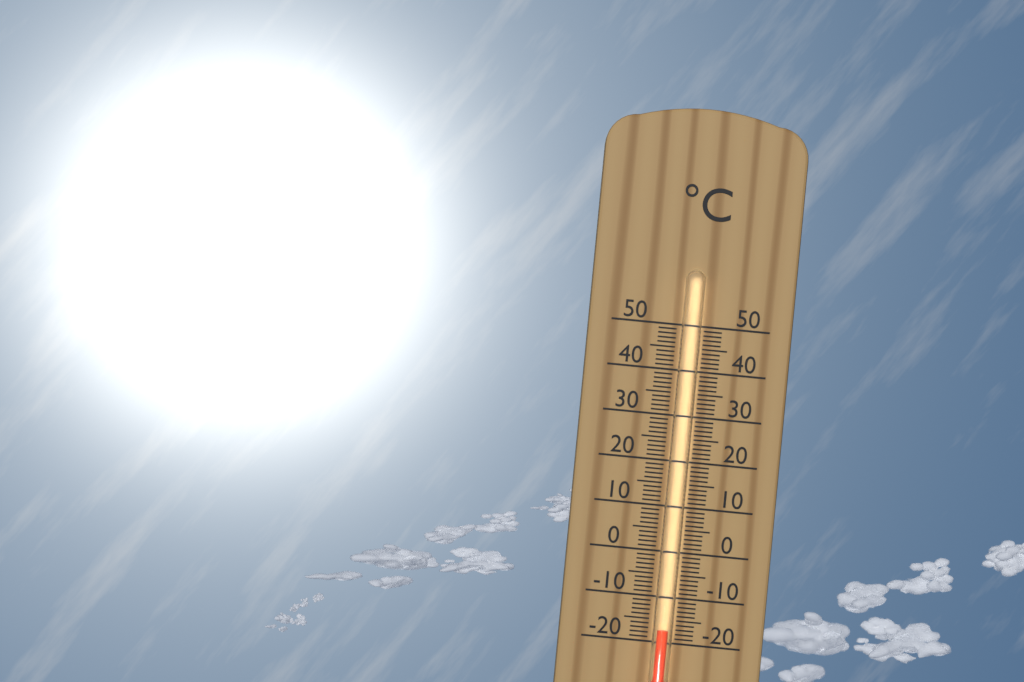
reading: -17 °C
